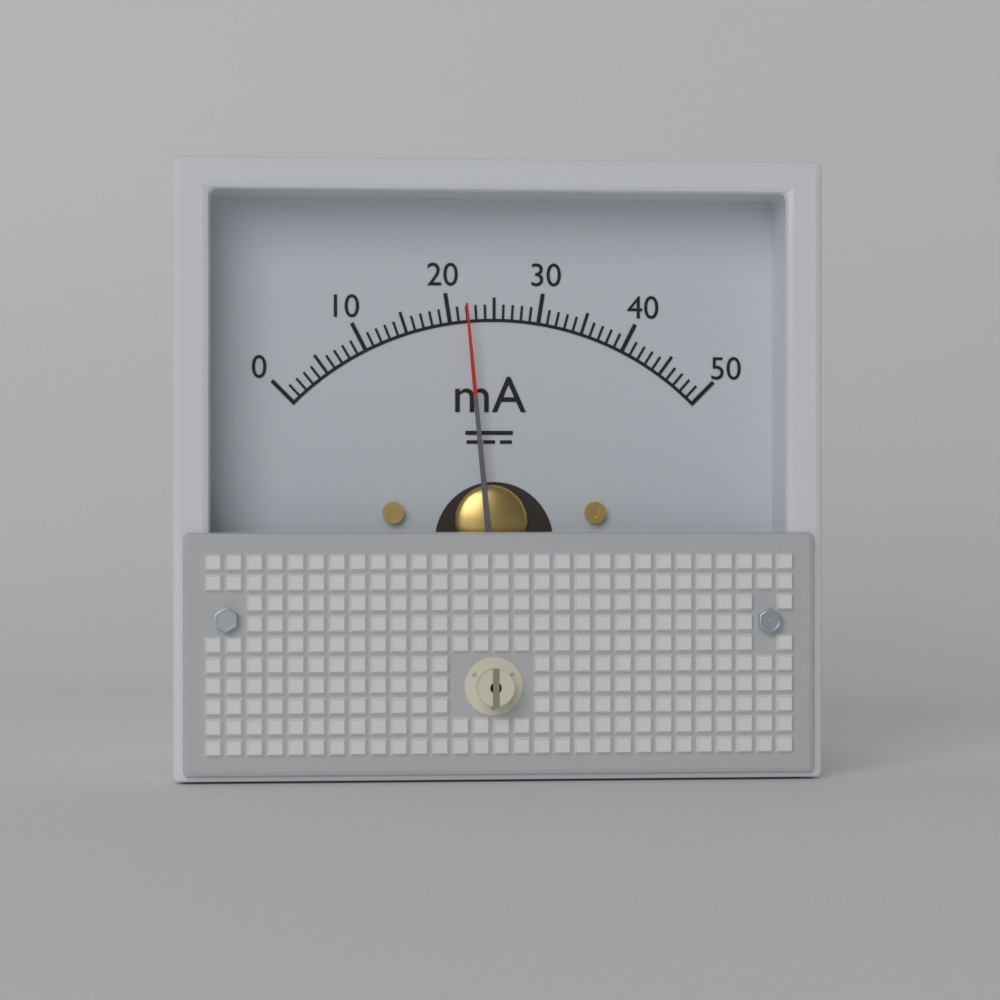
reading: 22 mA
